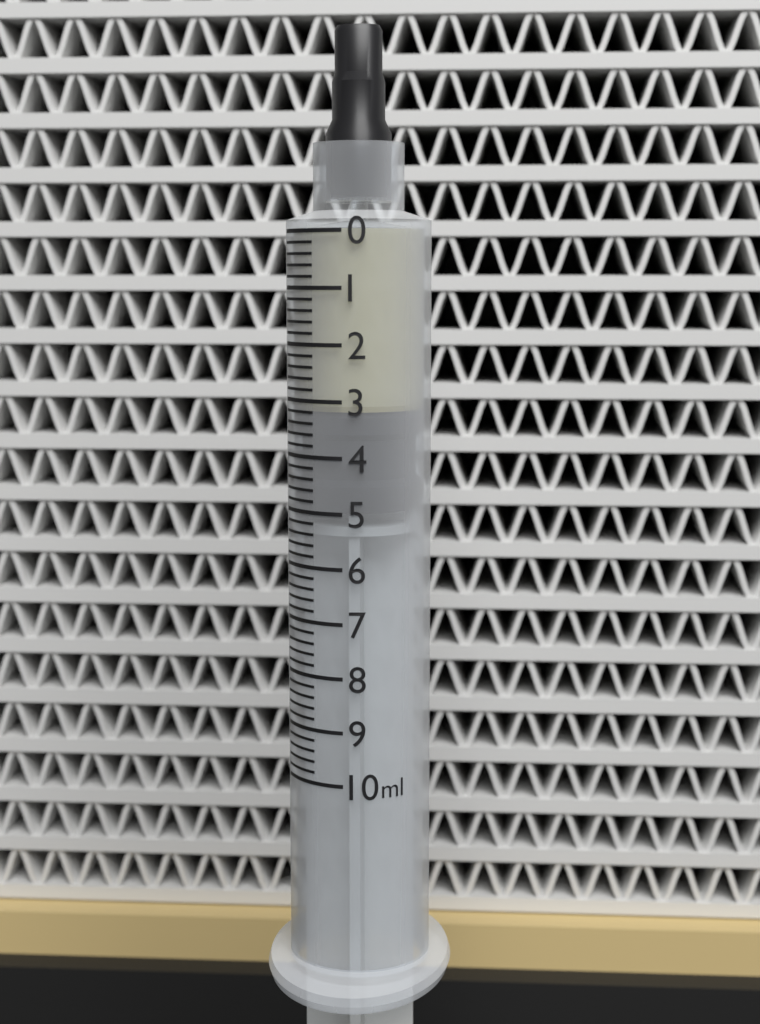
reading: 3.2 ml
